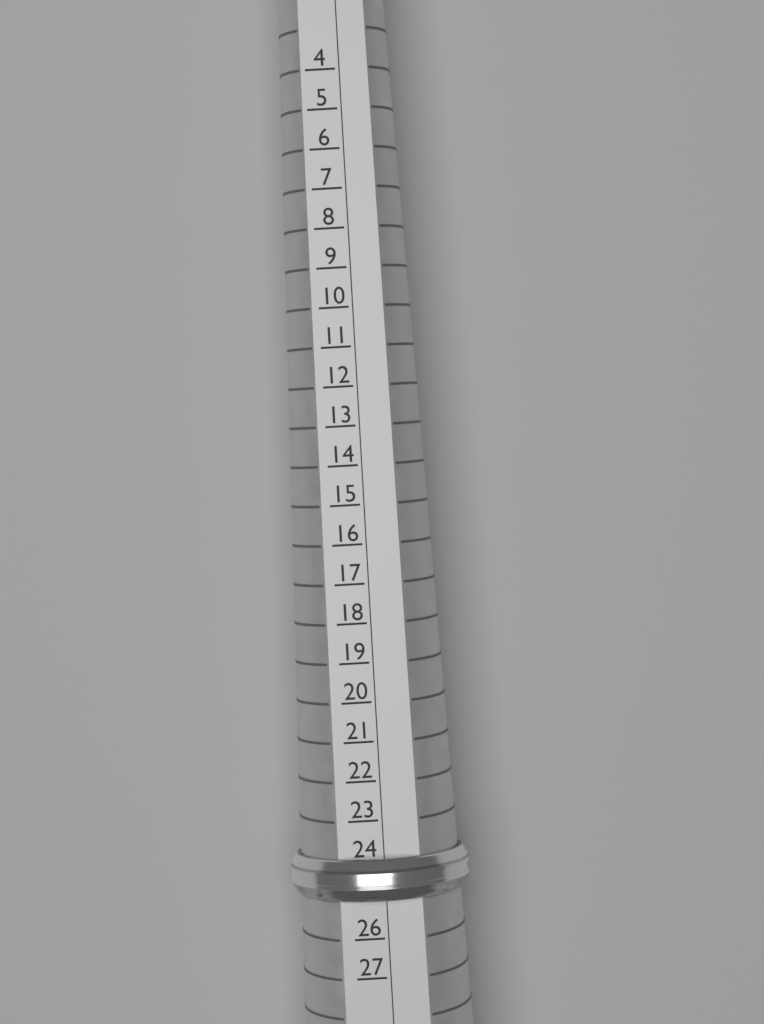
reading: 25 (no unit)
